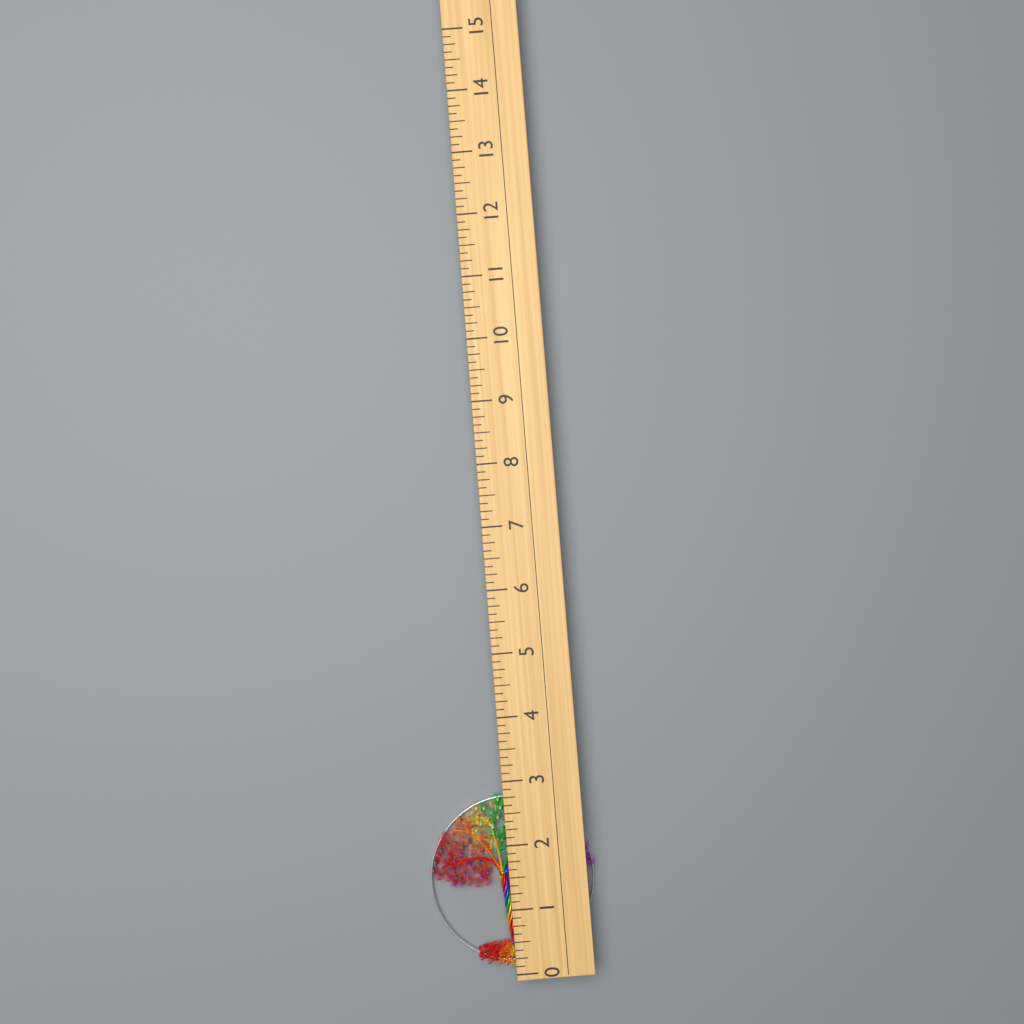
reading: 2.750 (no unit)
